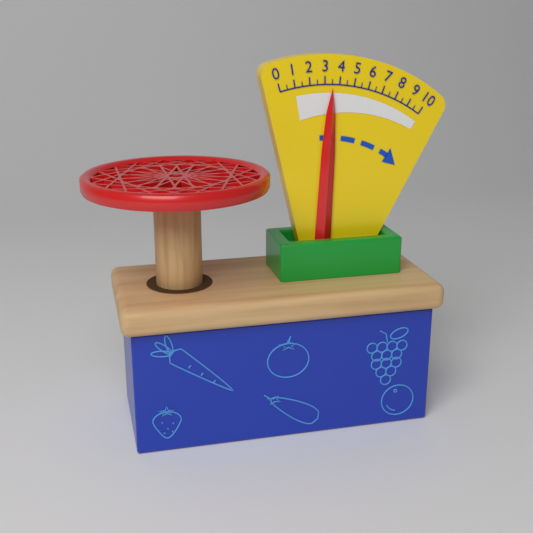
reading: 3.5 (no unit)
